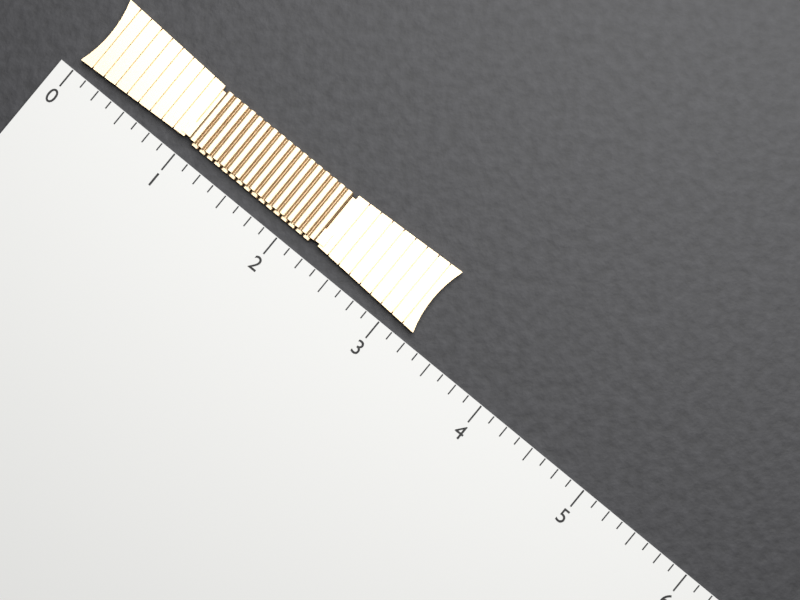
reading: 3.250 (no unit)
